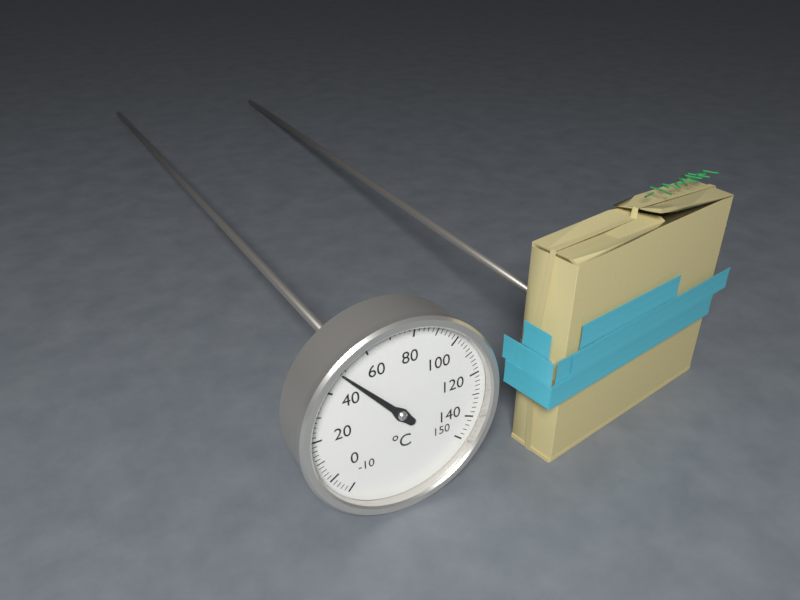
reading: 48 °C
